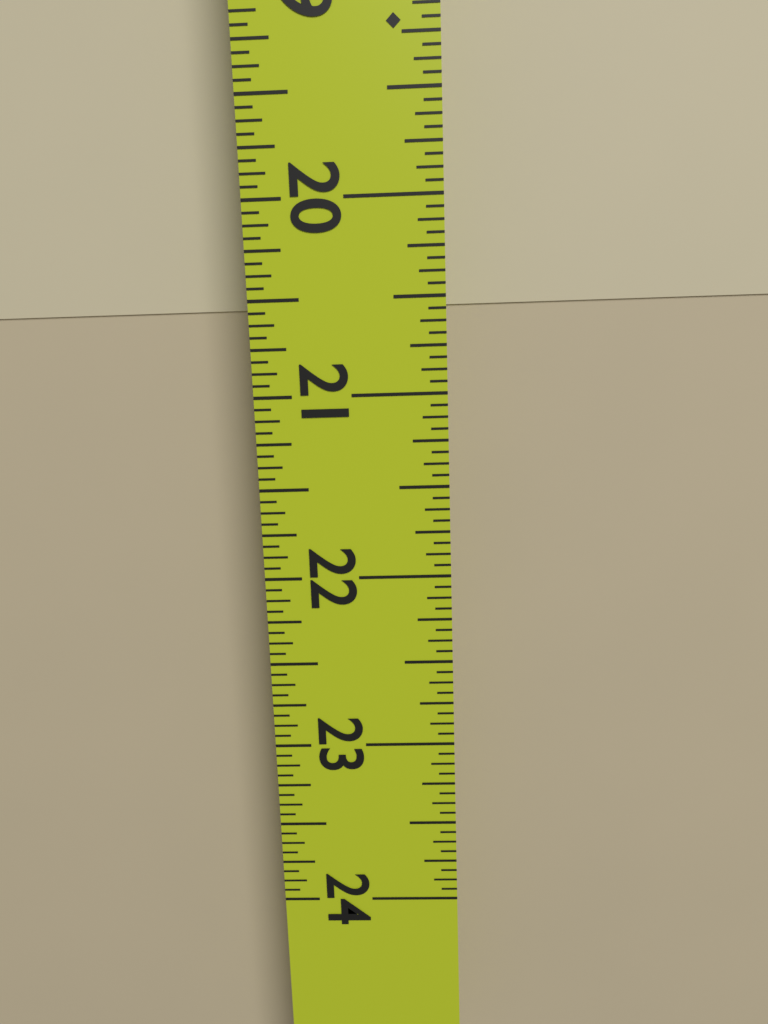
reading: 20.5625 in
